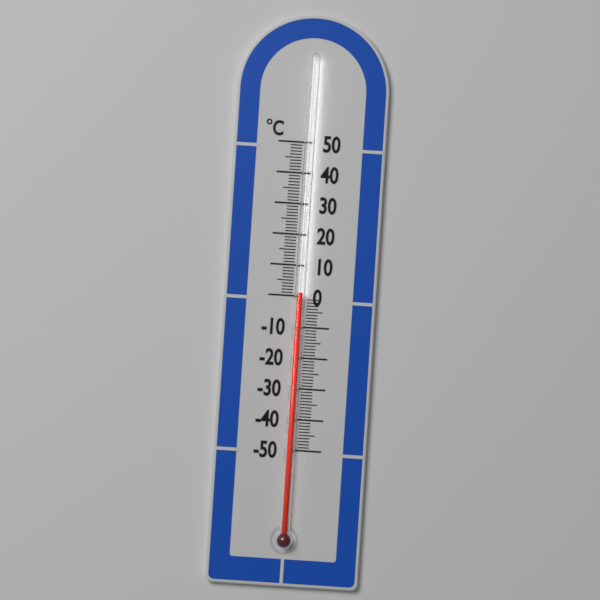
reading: 1 °C
